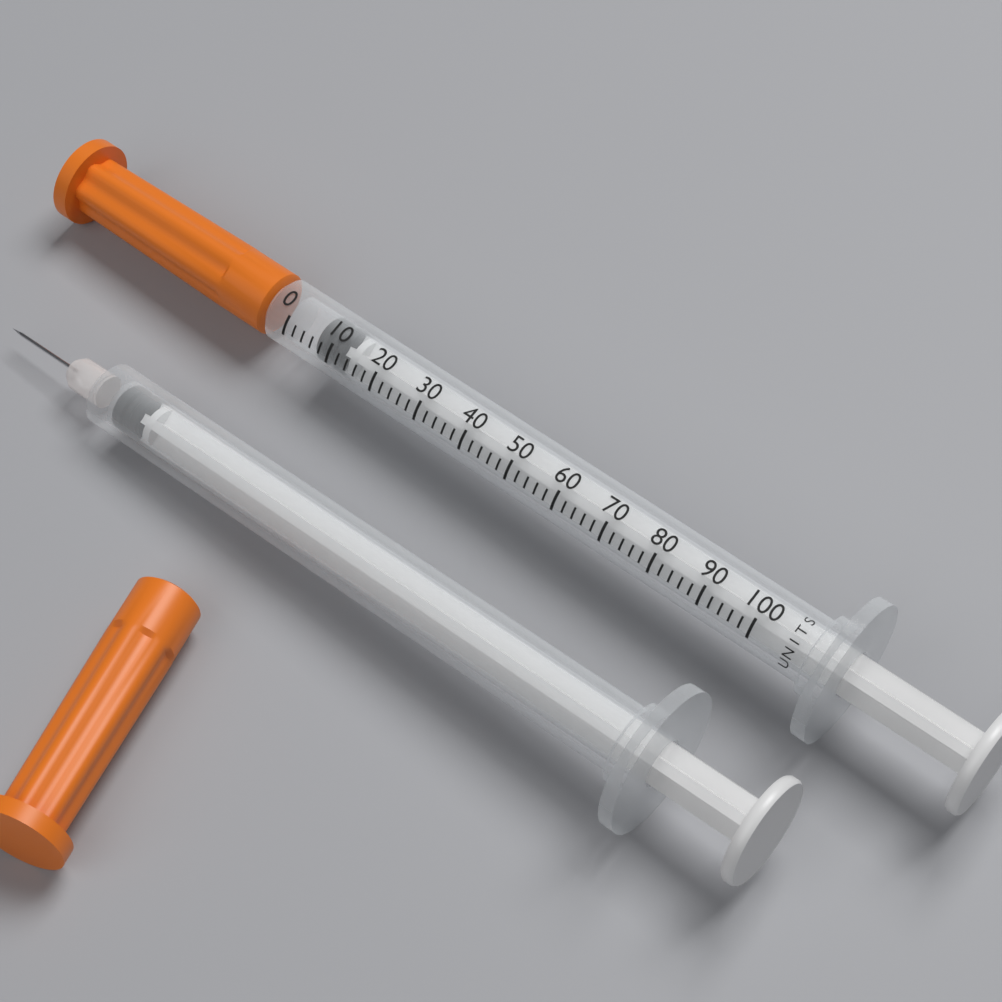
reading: 6 units
